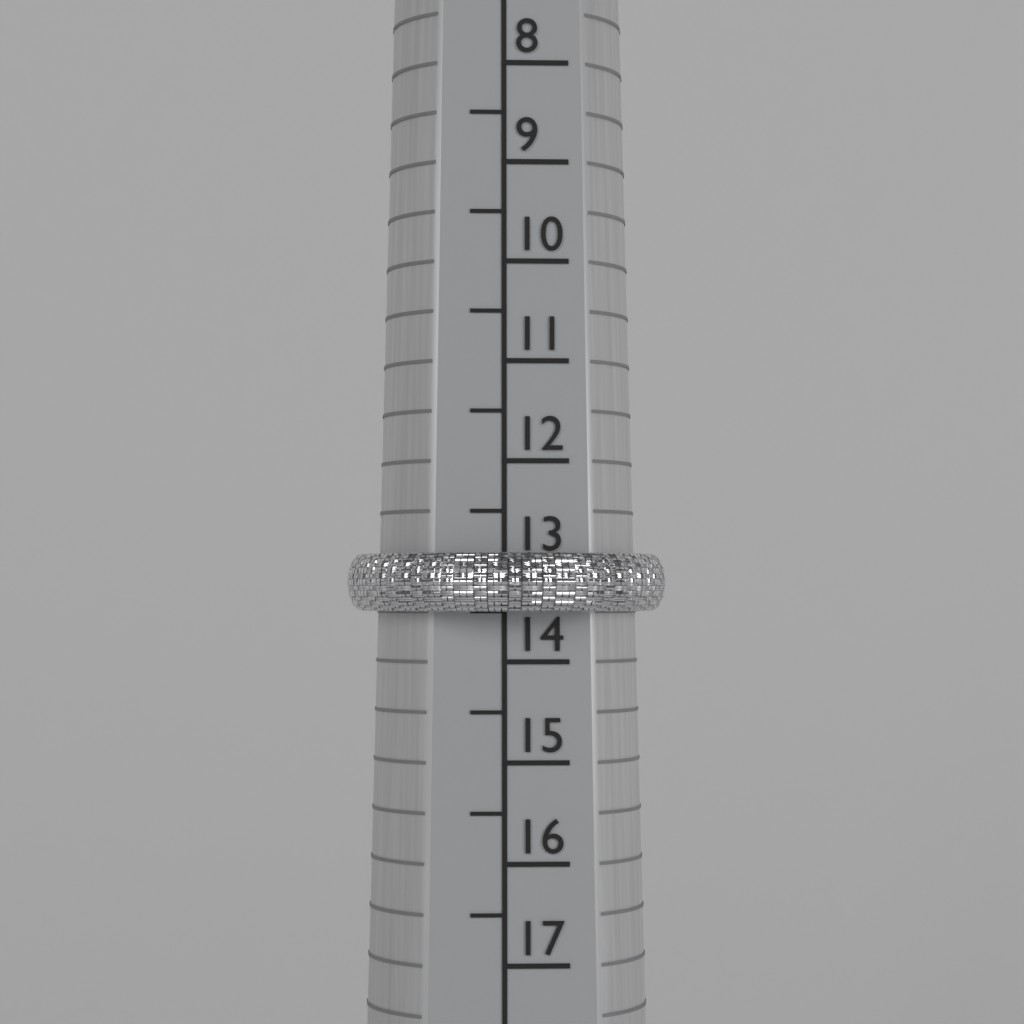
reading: 13.5 (no unit)
